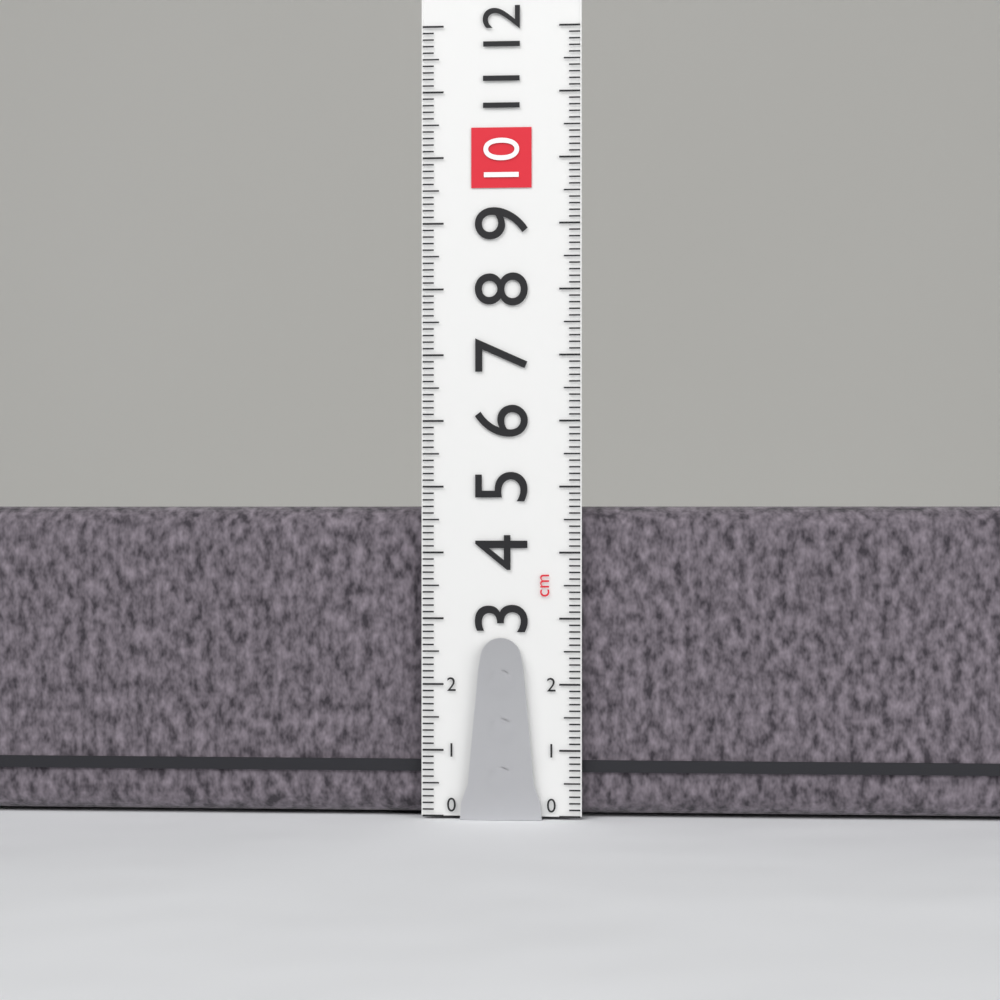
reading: 4.7 cm
